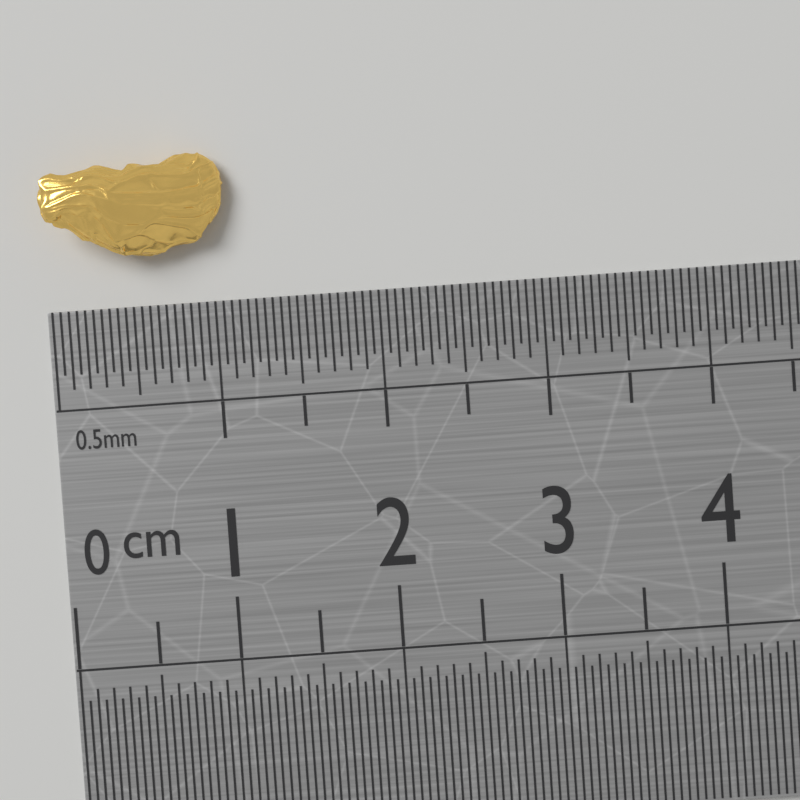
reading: 1.10 cm
